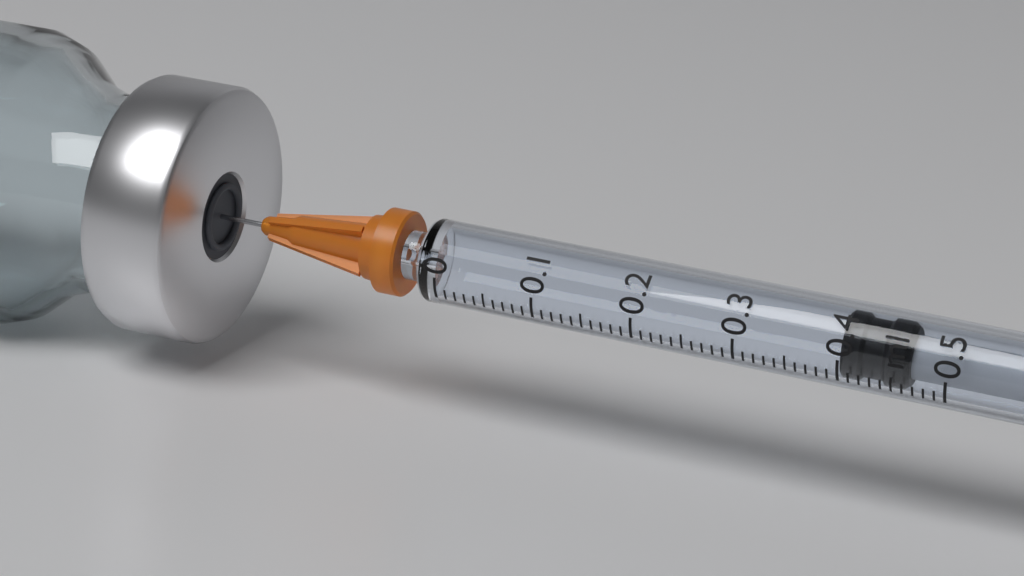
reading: 0.40 ml
